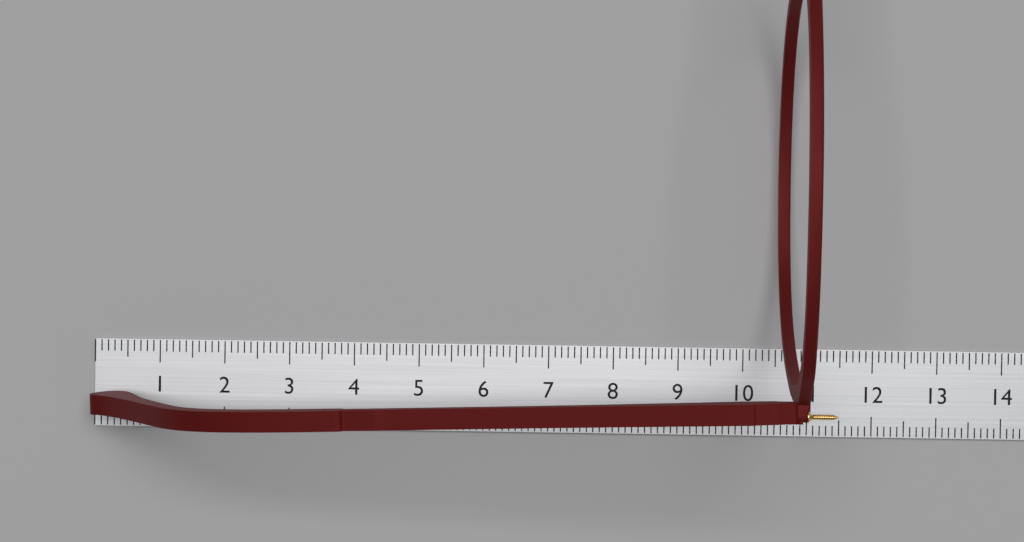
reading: 10.7 cm
